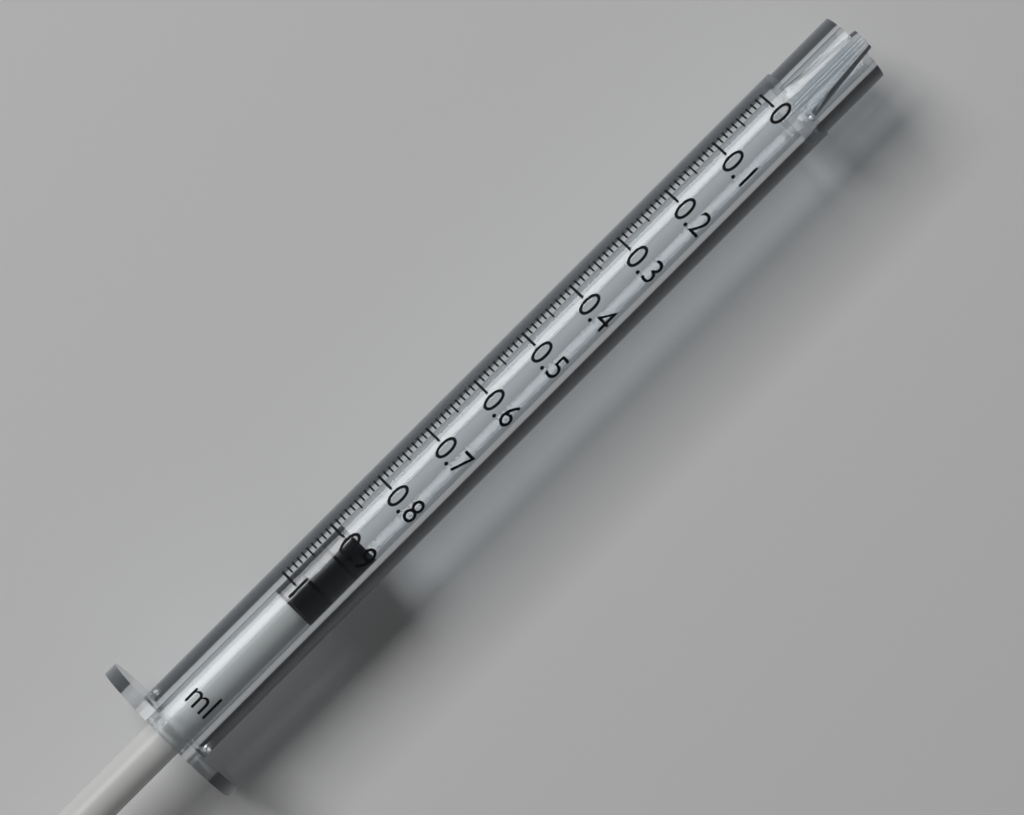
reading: 0.89 ml
